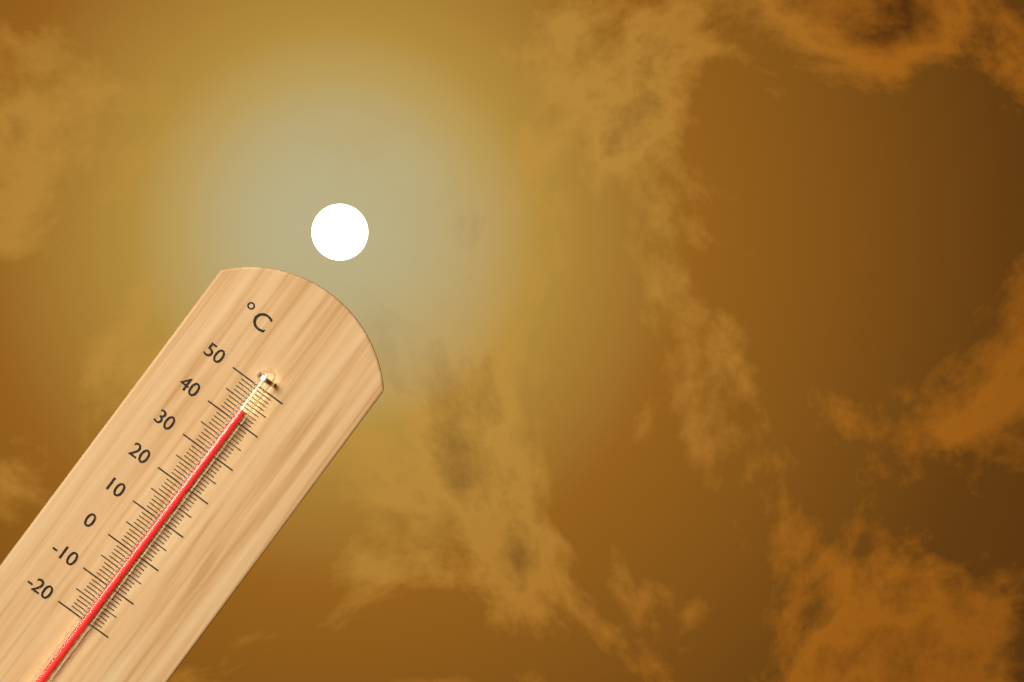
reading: 43 °C
